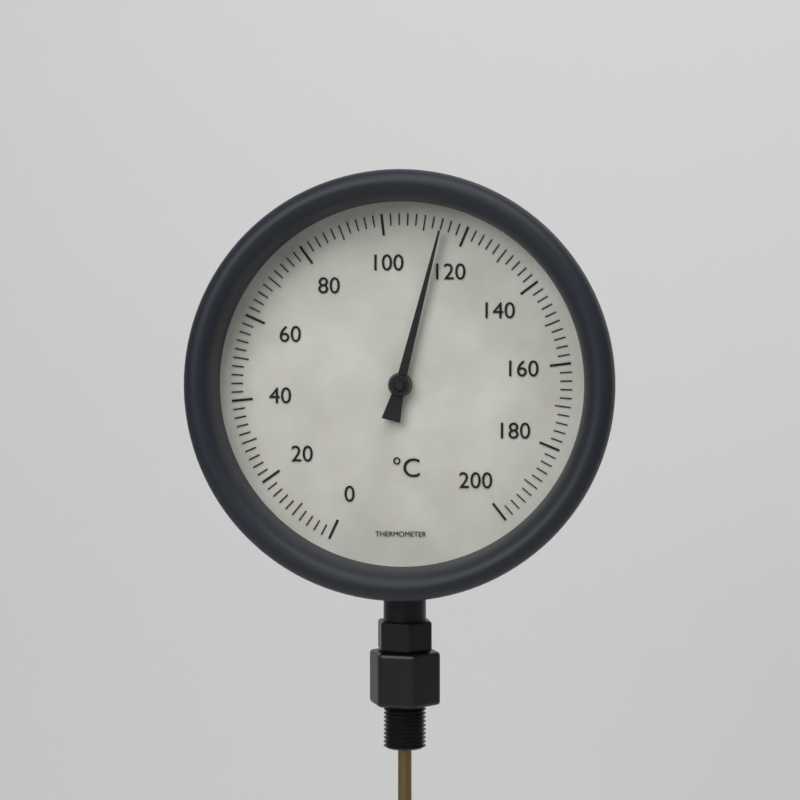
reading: 114 °C
